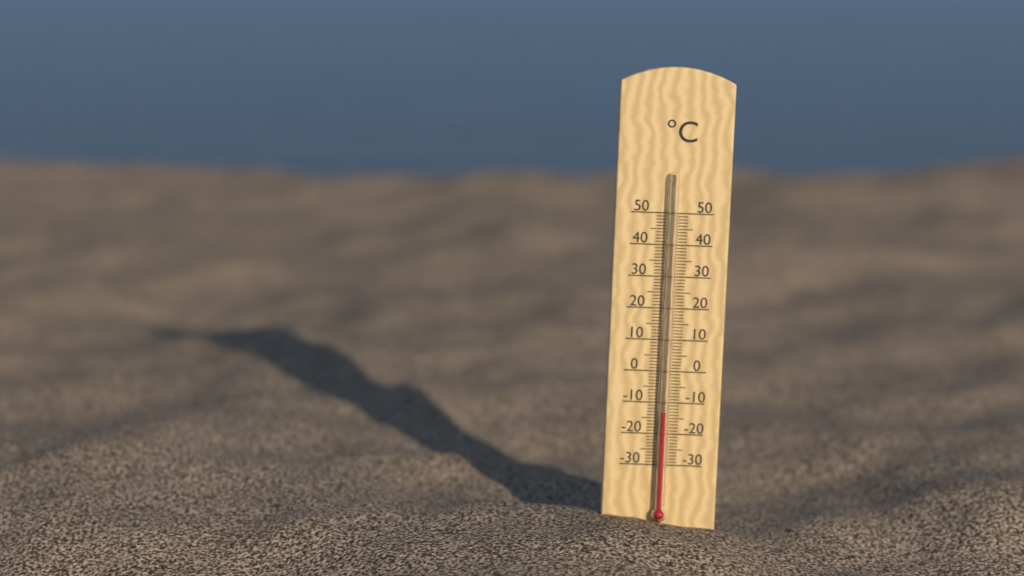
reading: -13 °C
